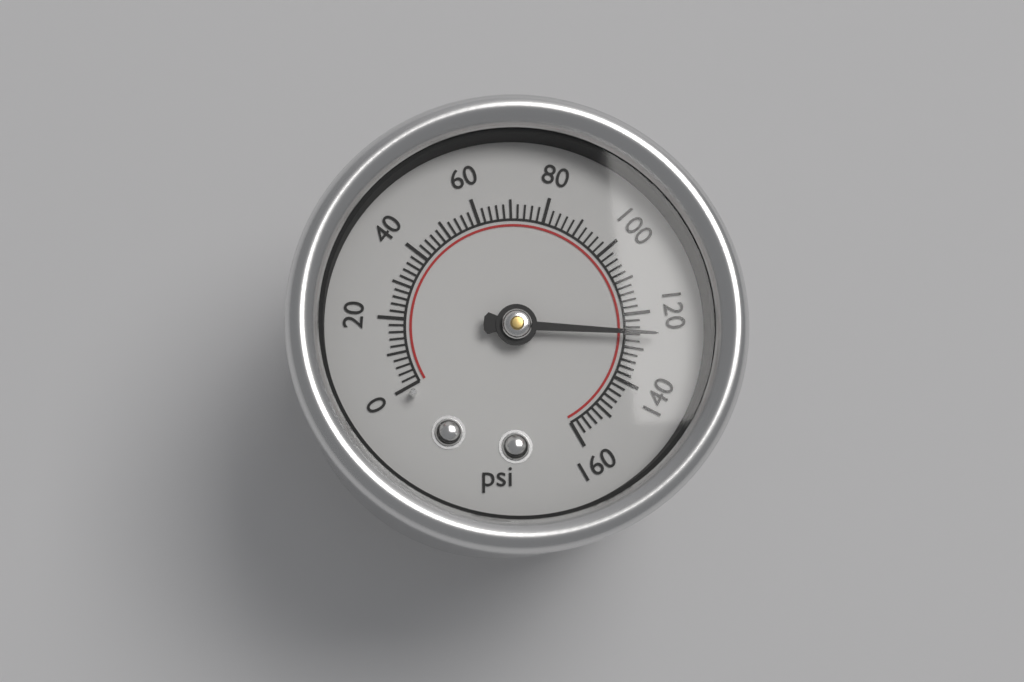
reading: 126 psi
